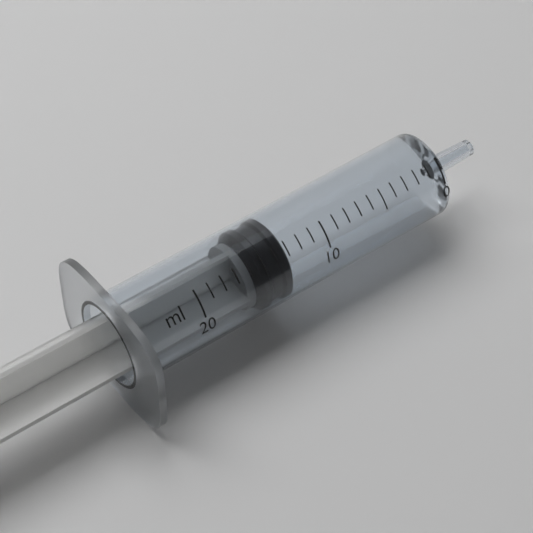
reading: 13 ml
